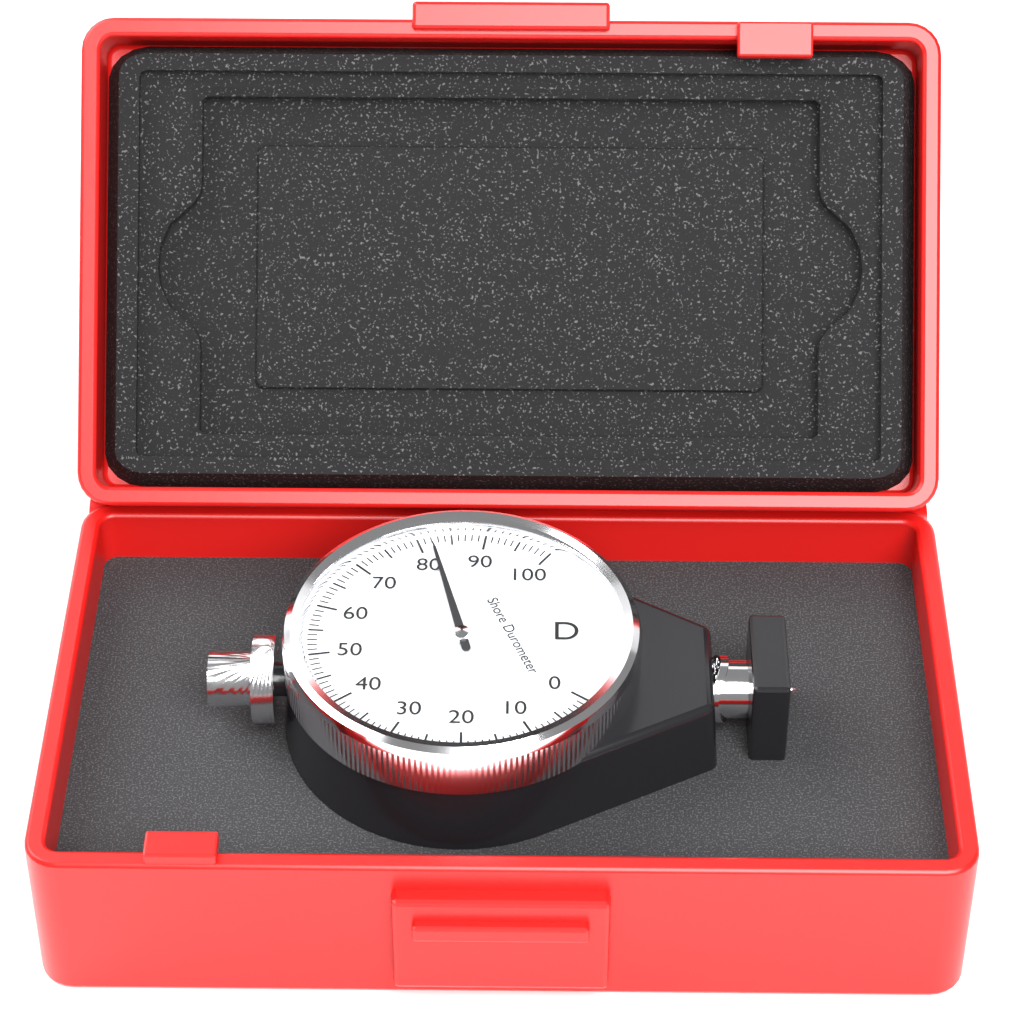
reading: 82 Shore D
